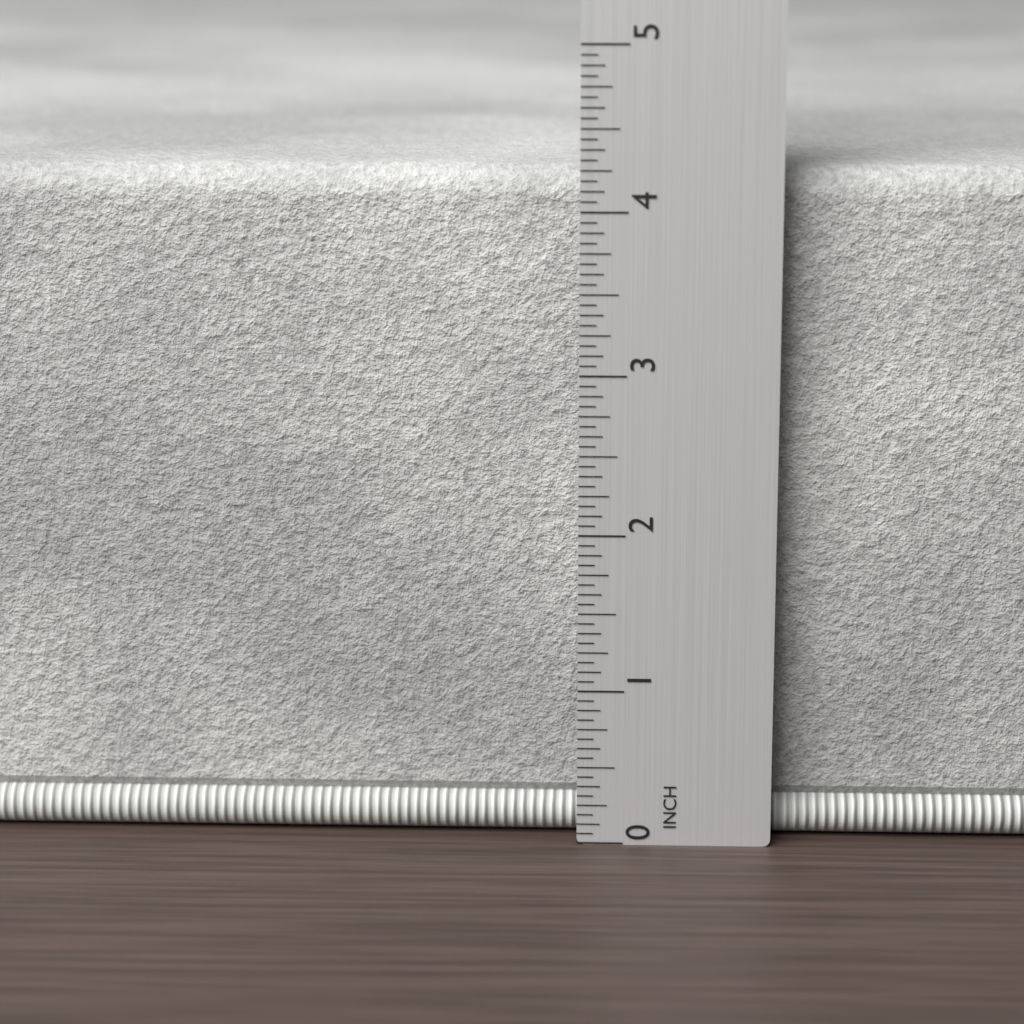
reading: 4.2500 in
